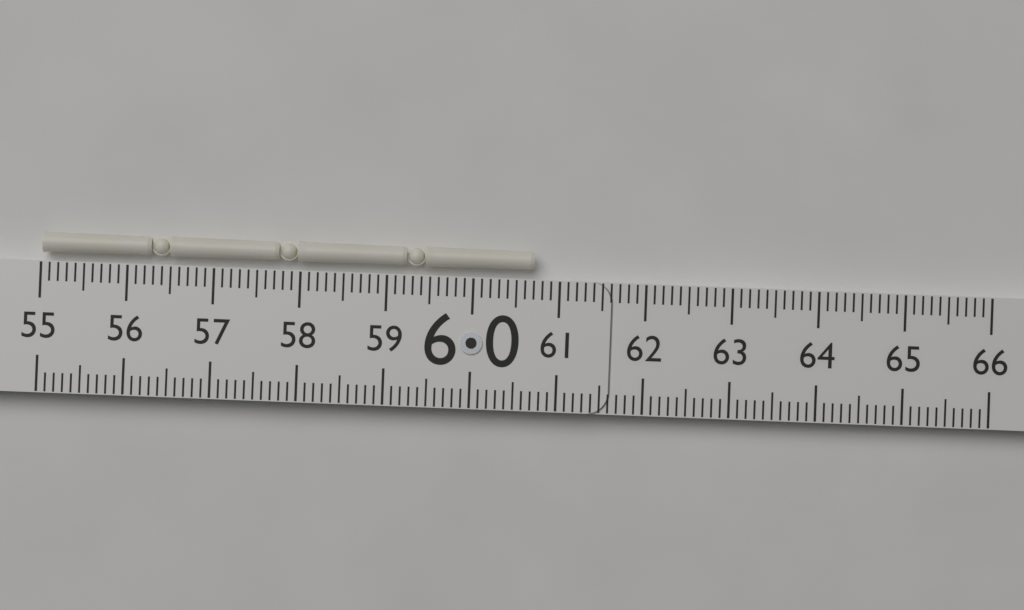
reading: 60.7 (no unit)
